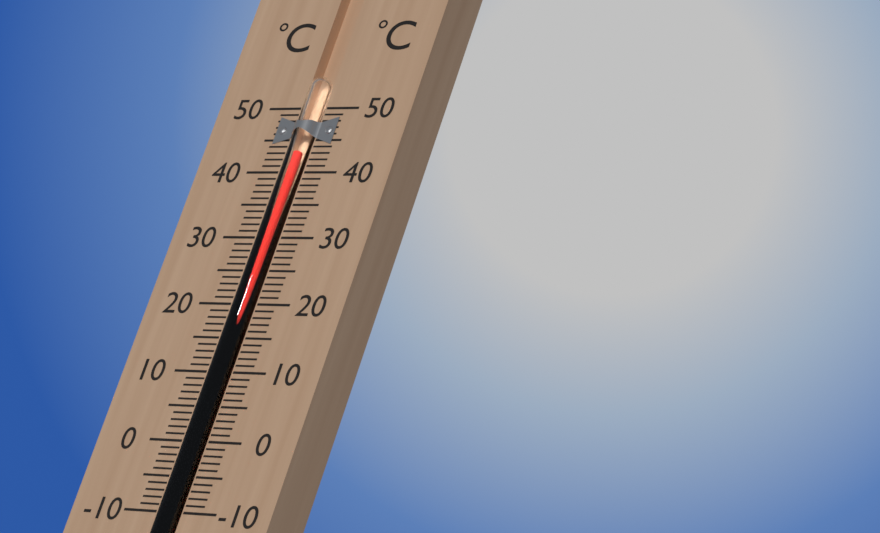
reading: 43 °C
